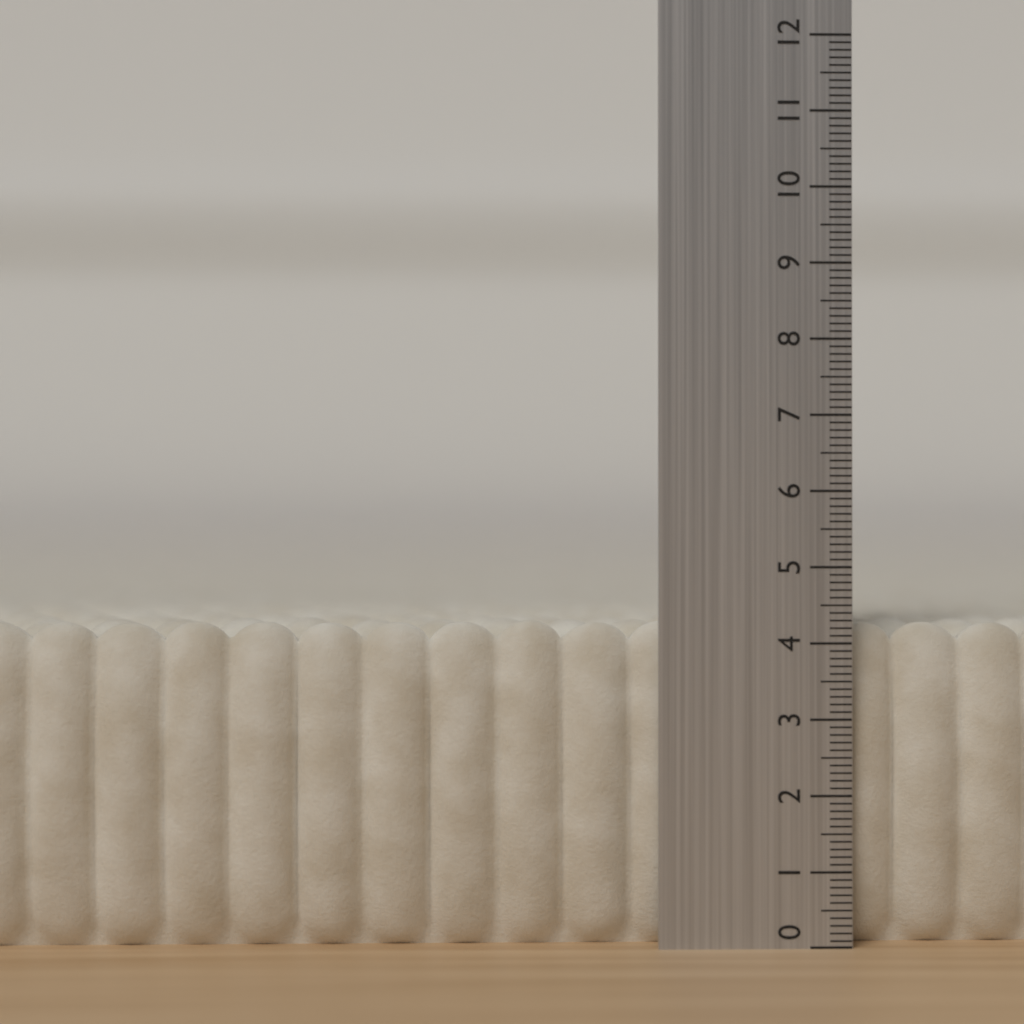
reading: 4.3 (no unit)
